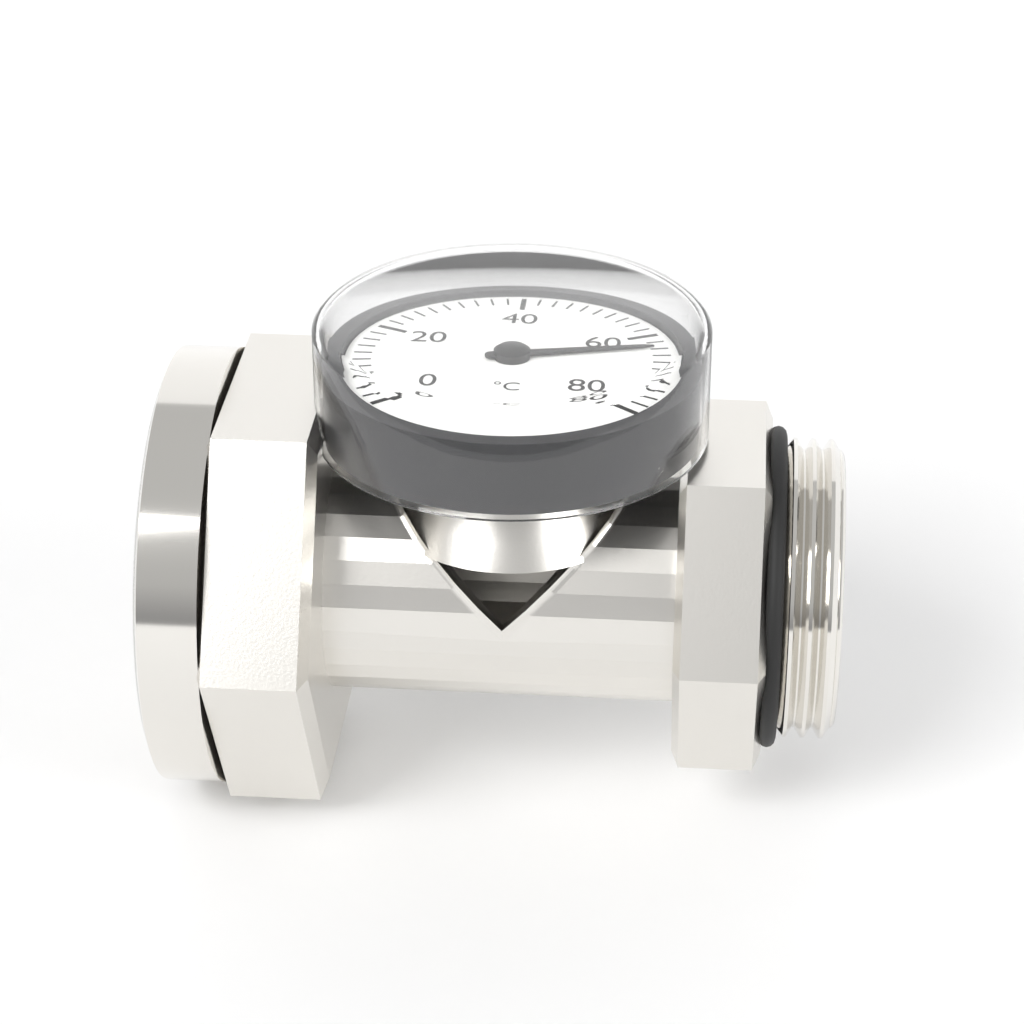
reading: 64 °C
